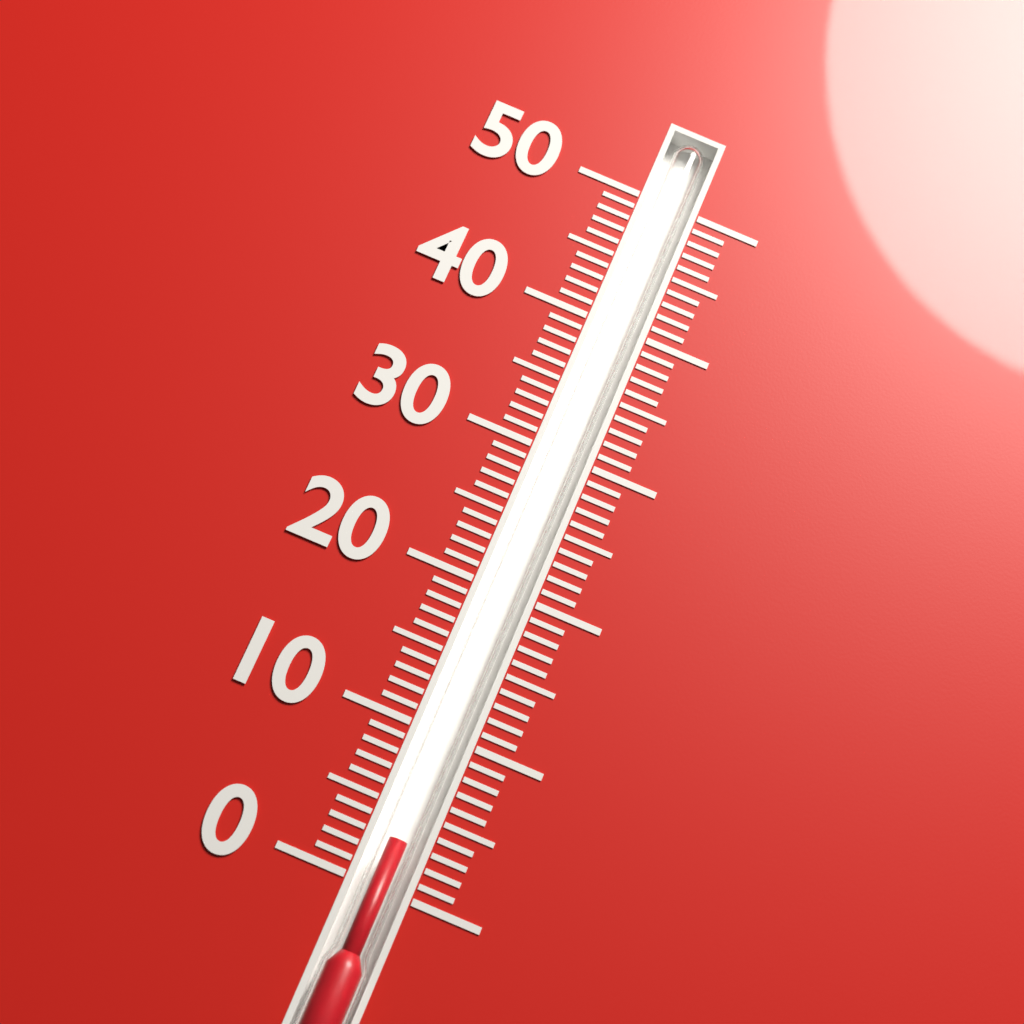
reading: 3 (no unit)
